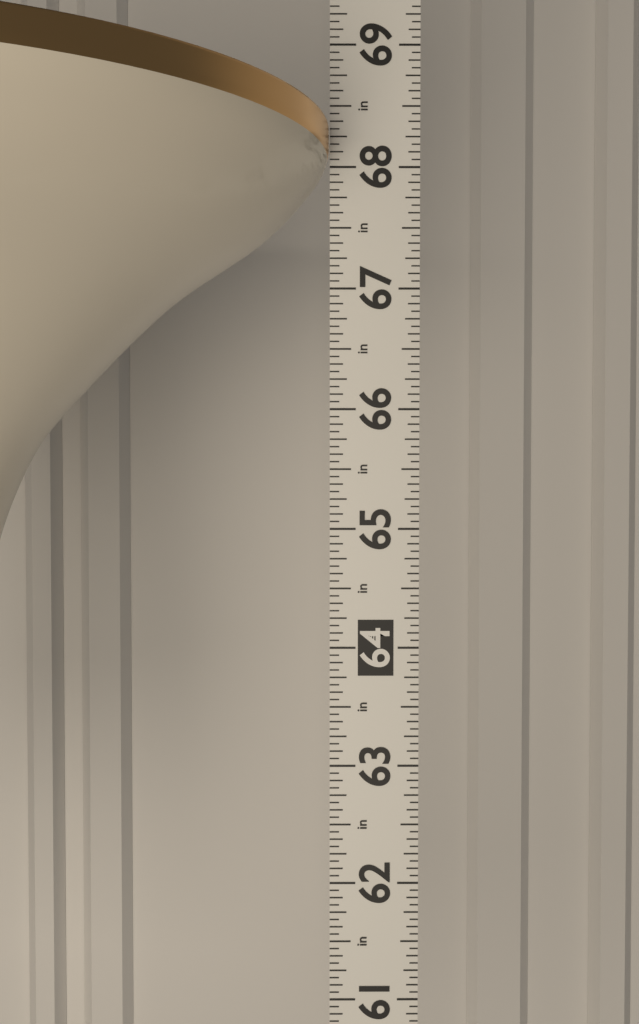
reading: 68.3125 in
